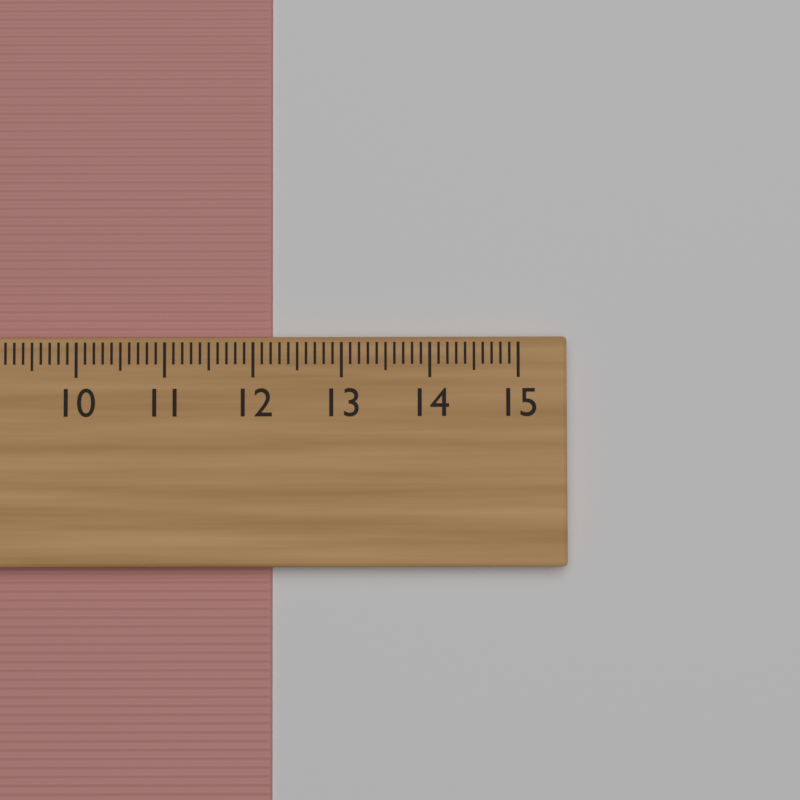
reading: 12.2 cm
